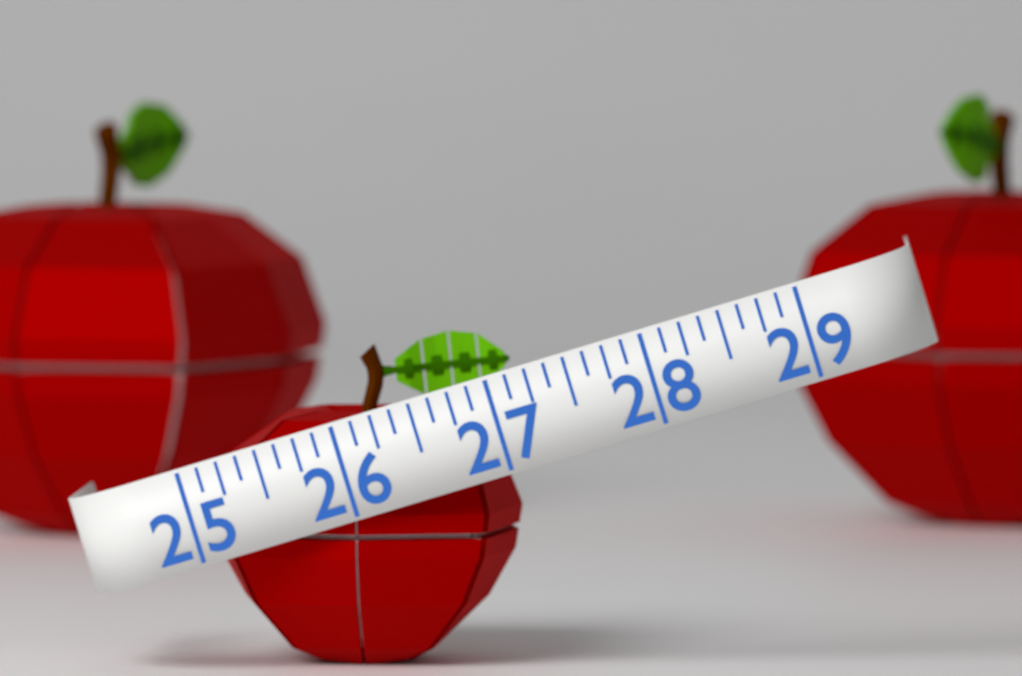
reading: 27.125 (no unit)
